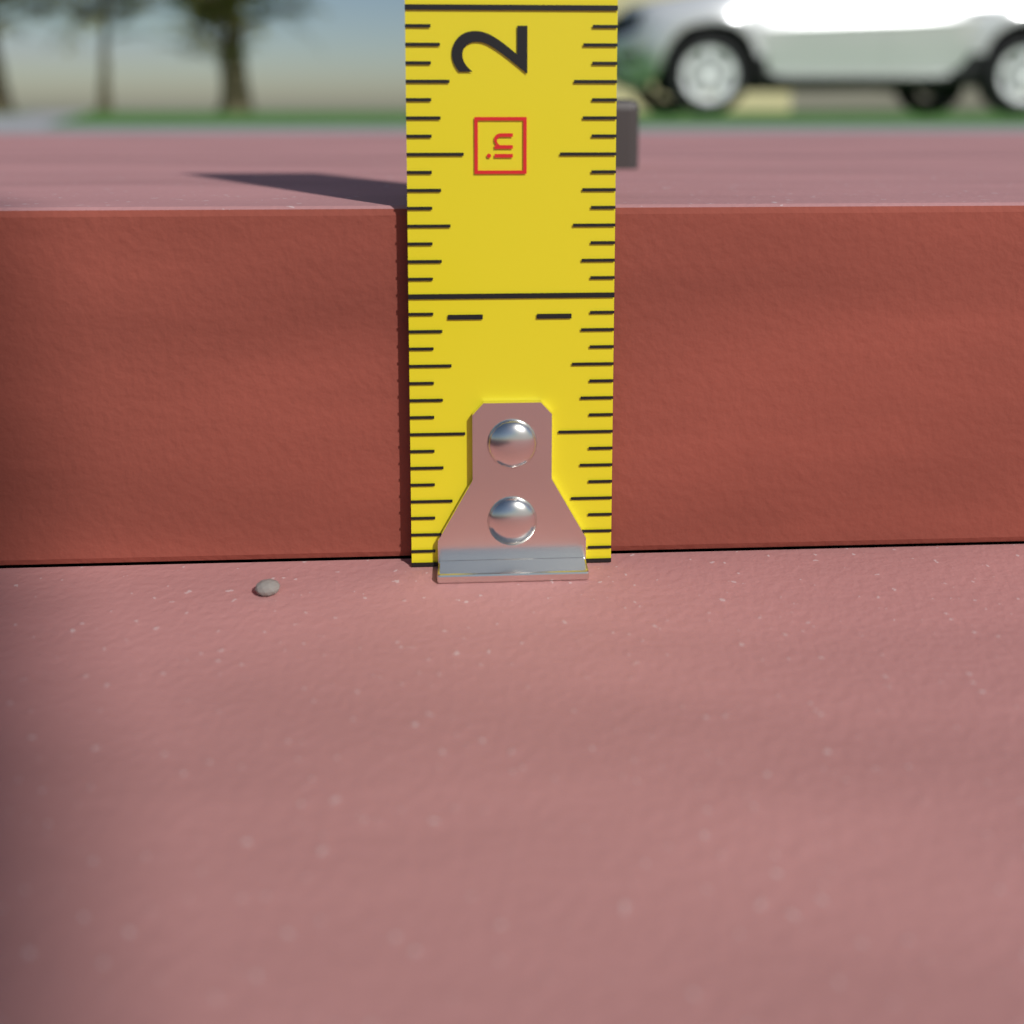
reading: 1.3125 in
